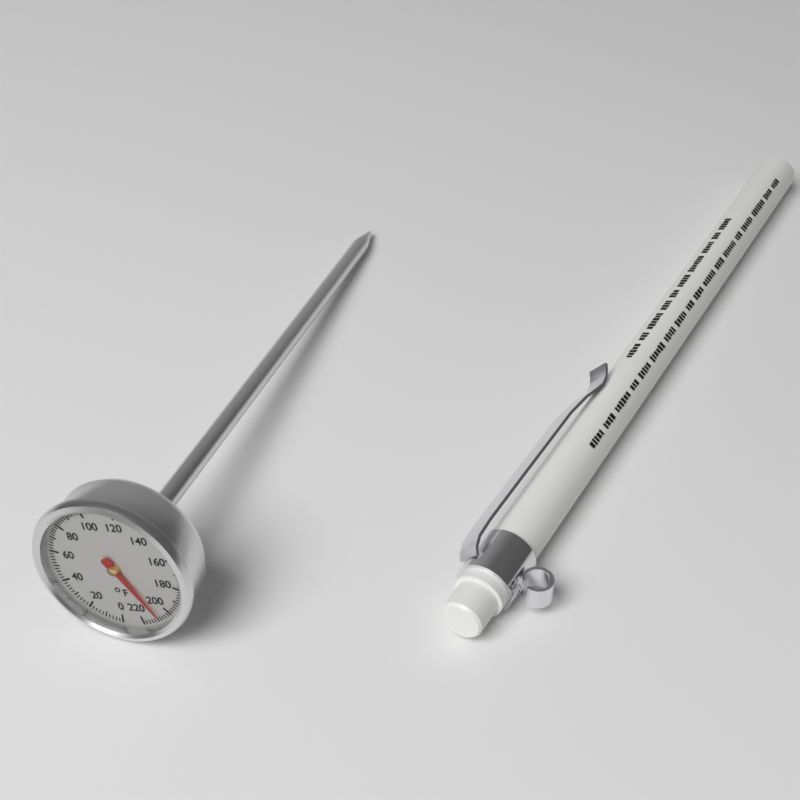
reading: 208 °F
